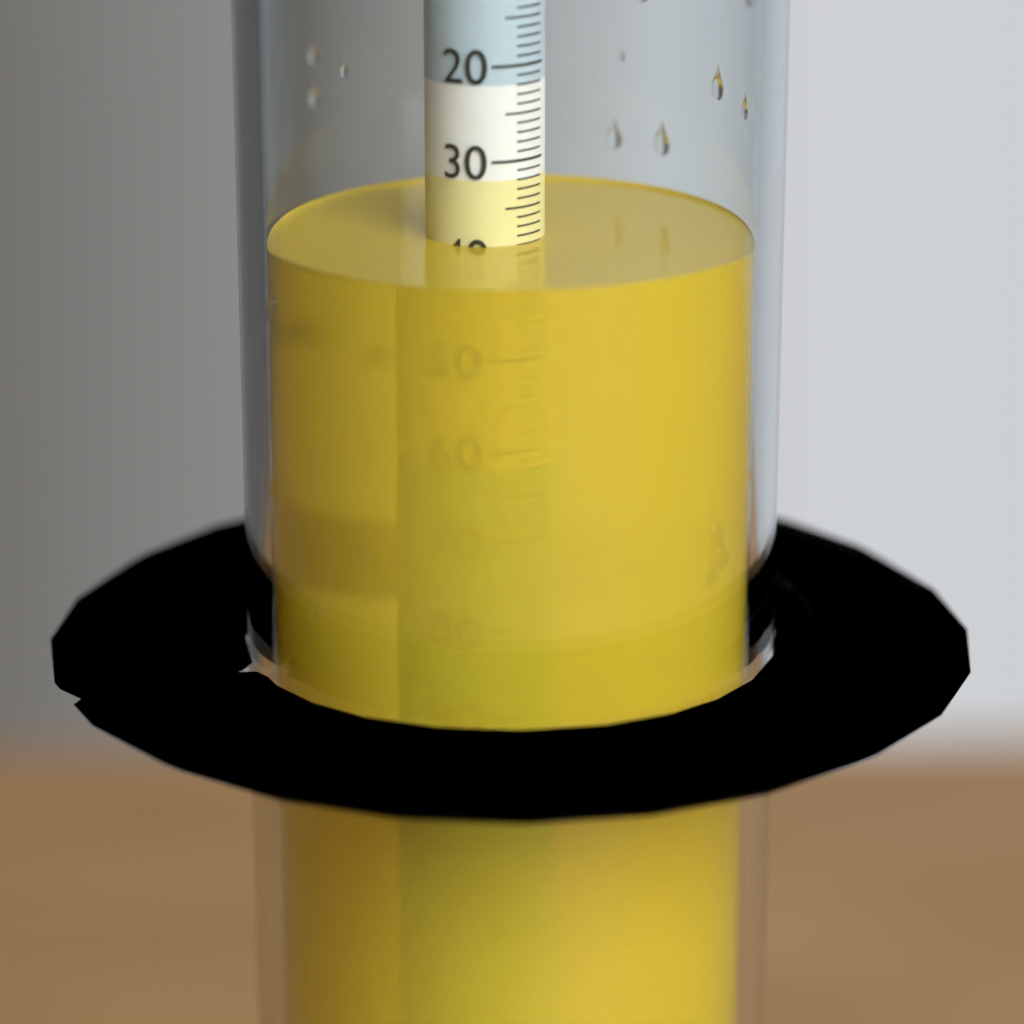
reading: 39 (no unit)
